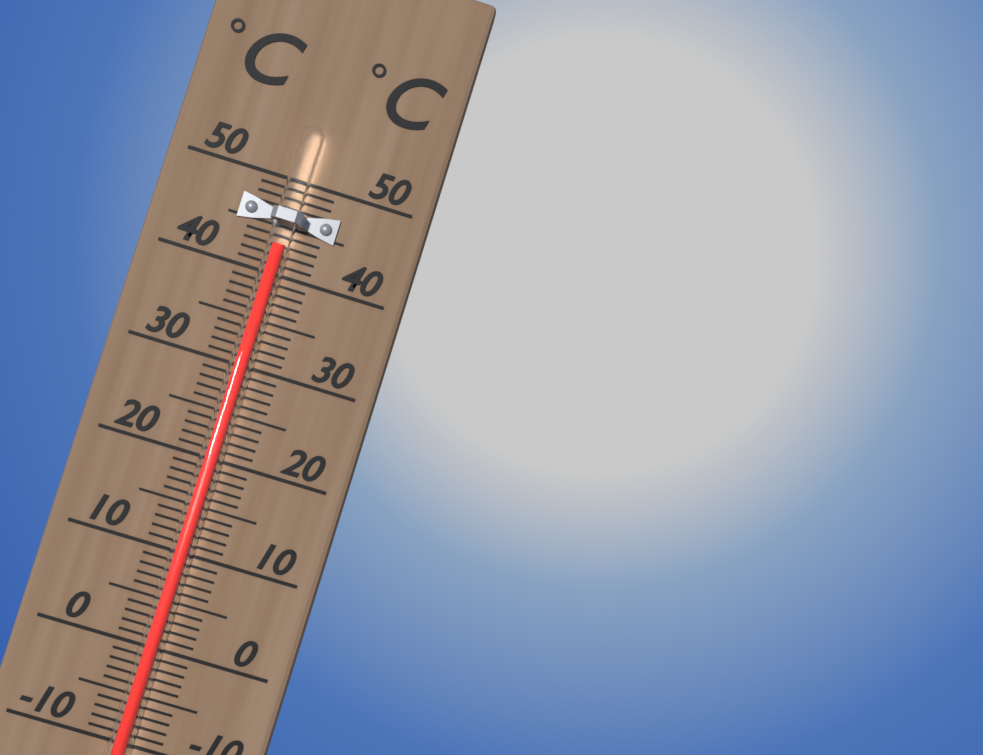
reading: 43 °C
